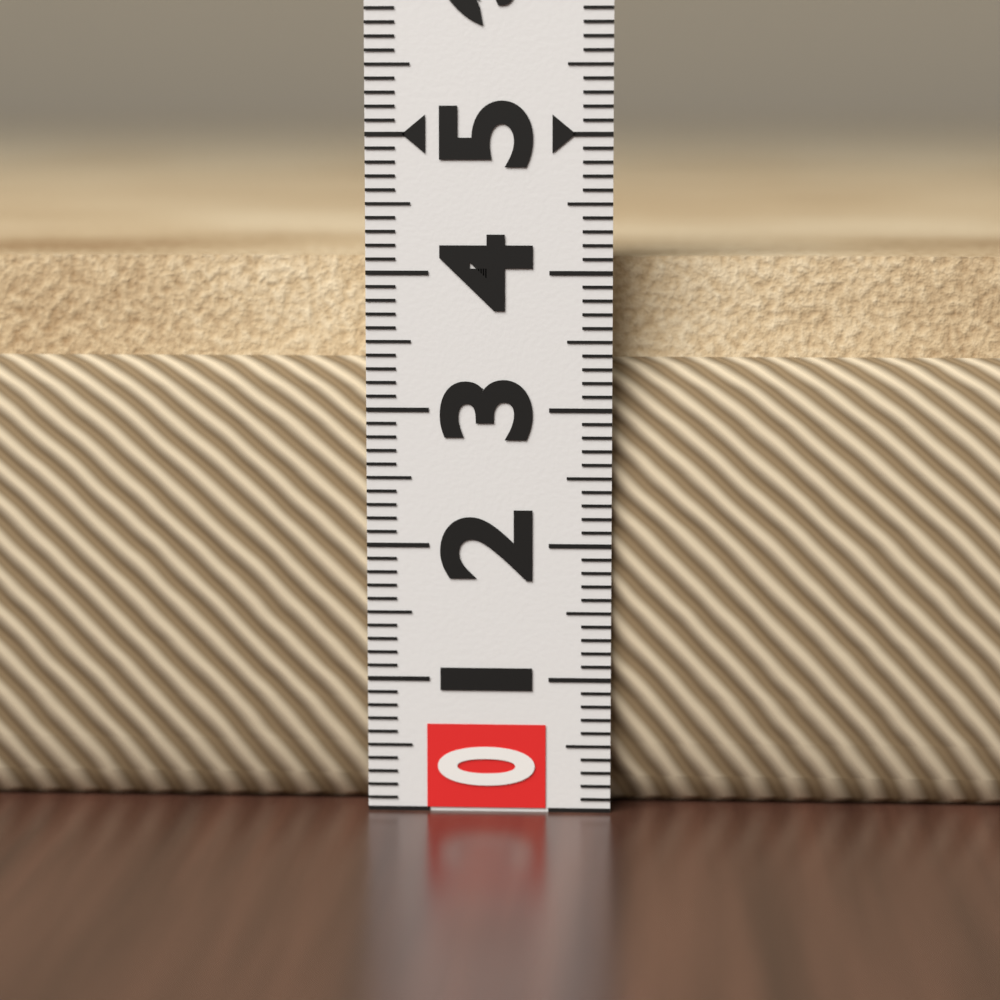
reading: 4.1 (no unit)
